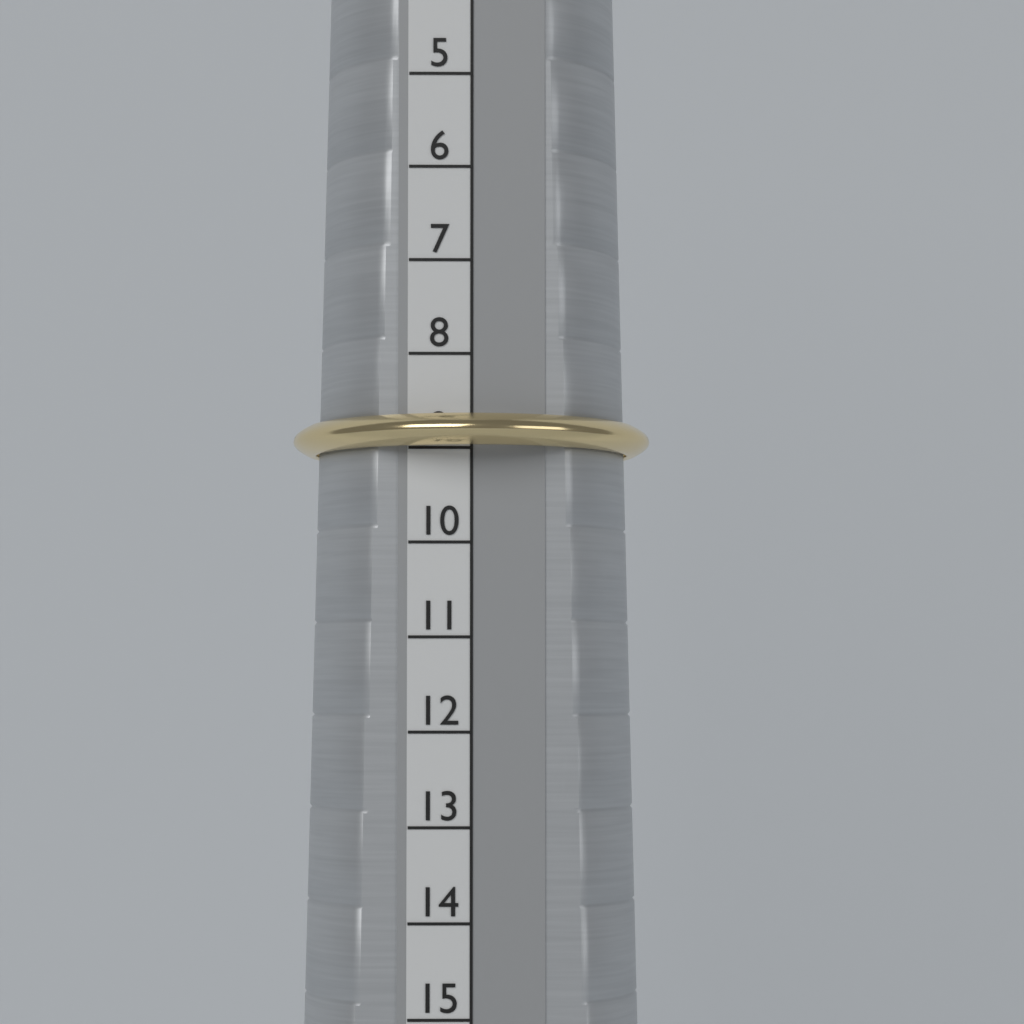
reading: 9 (no unit)
